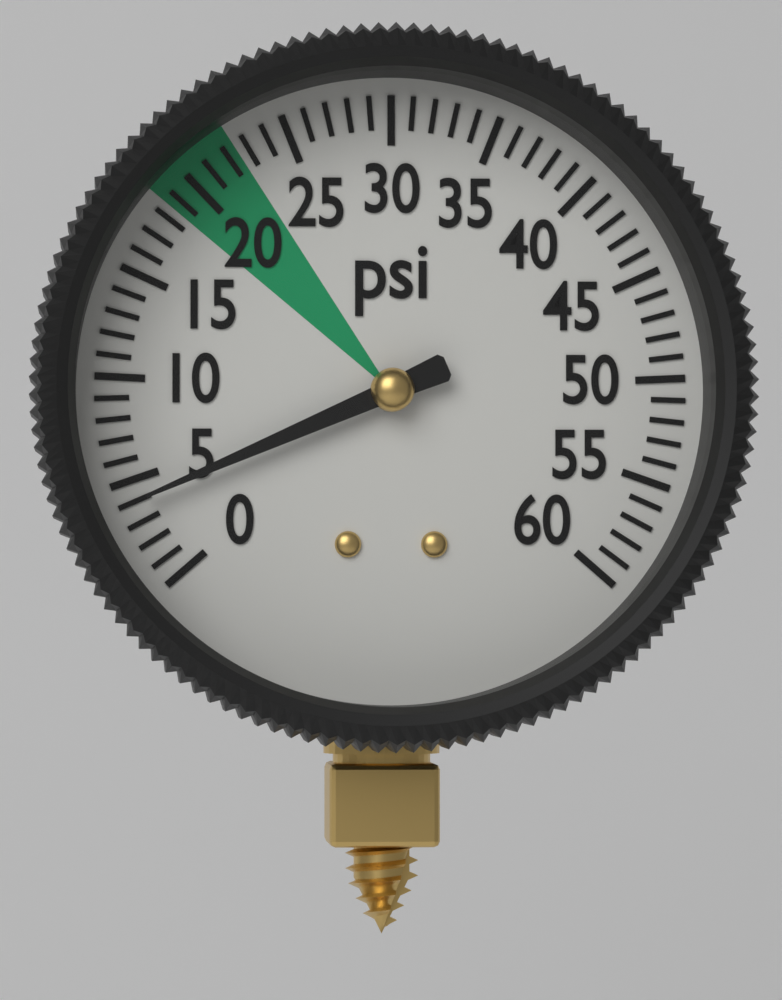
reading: 4 psi
